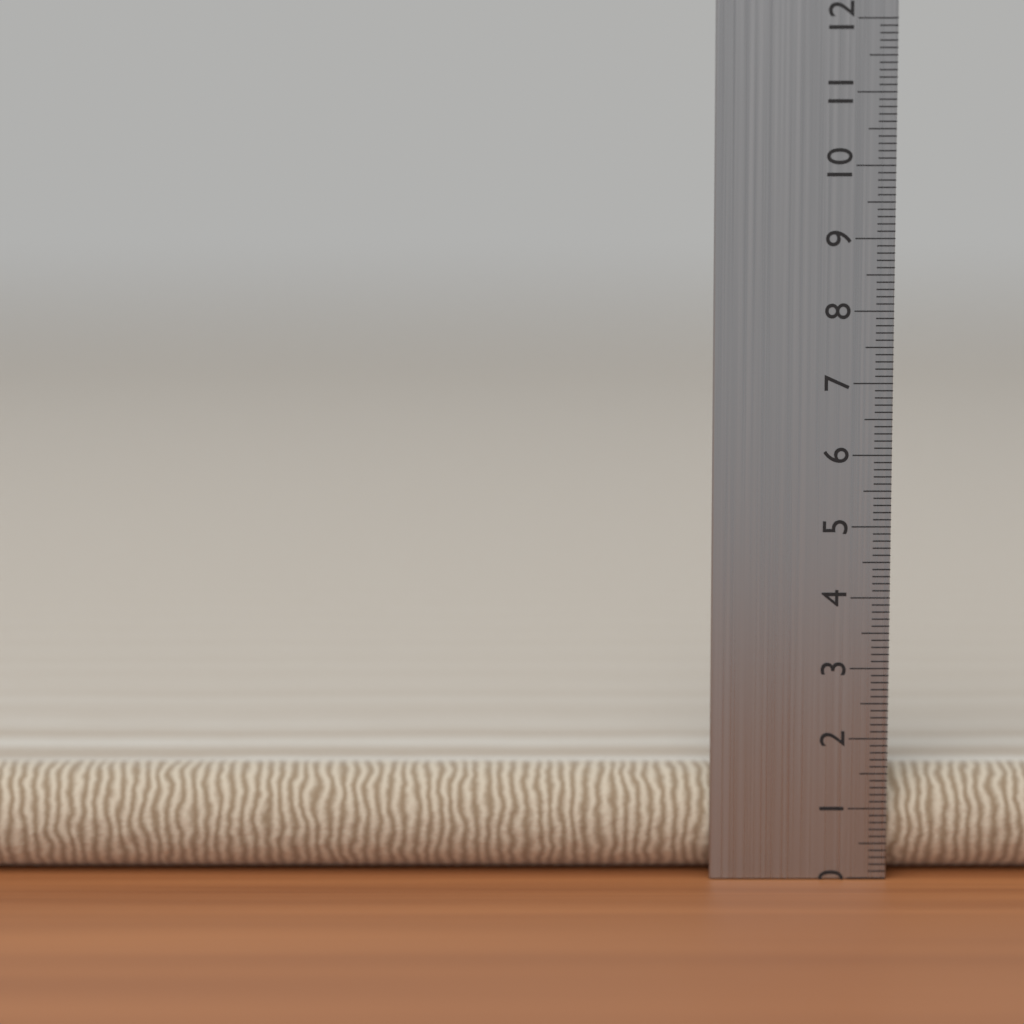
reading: 1.5 cm
